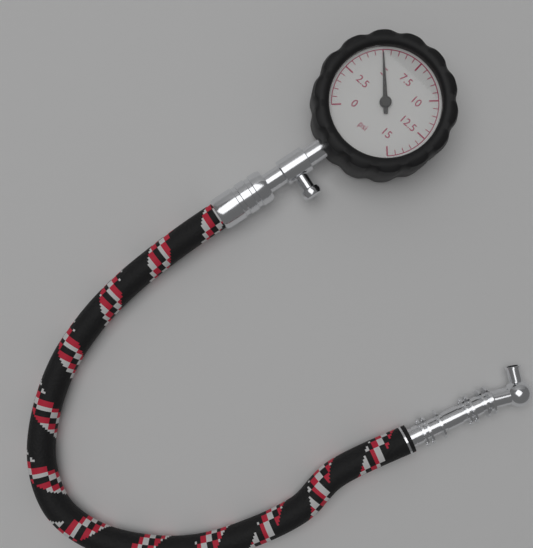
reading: 5.0 psi
